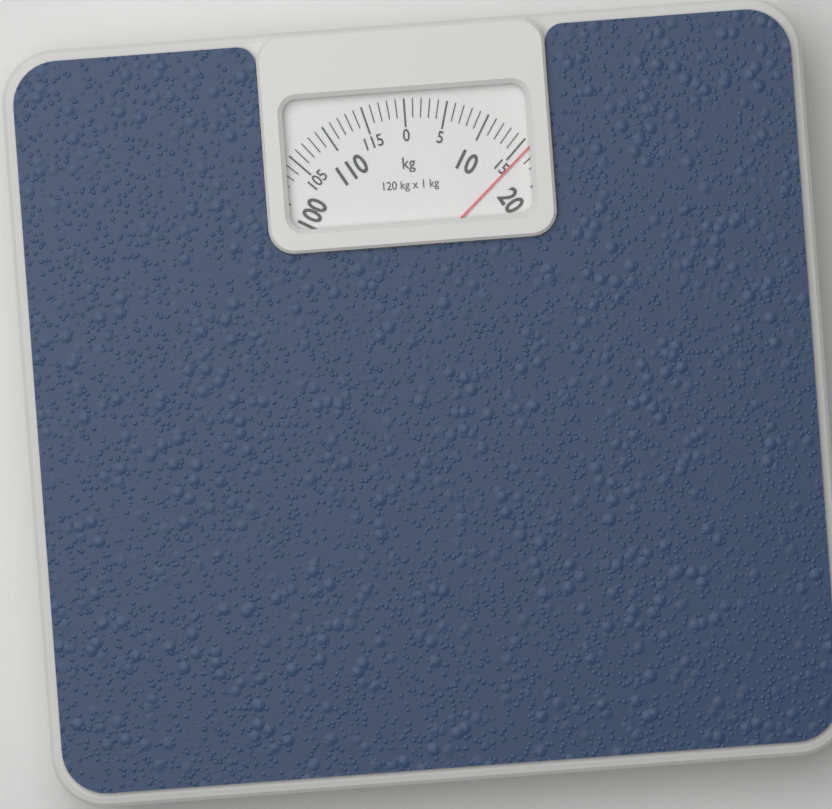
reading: 16 kg
